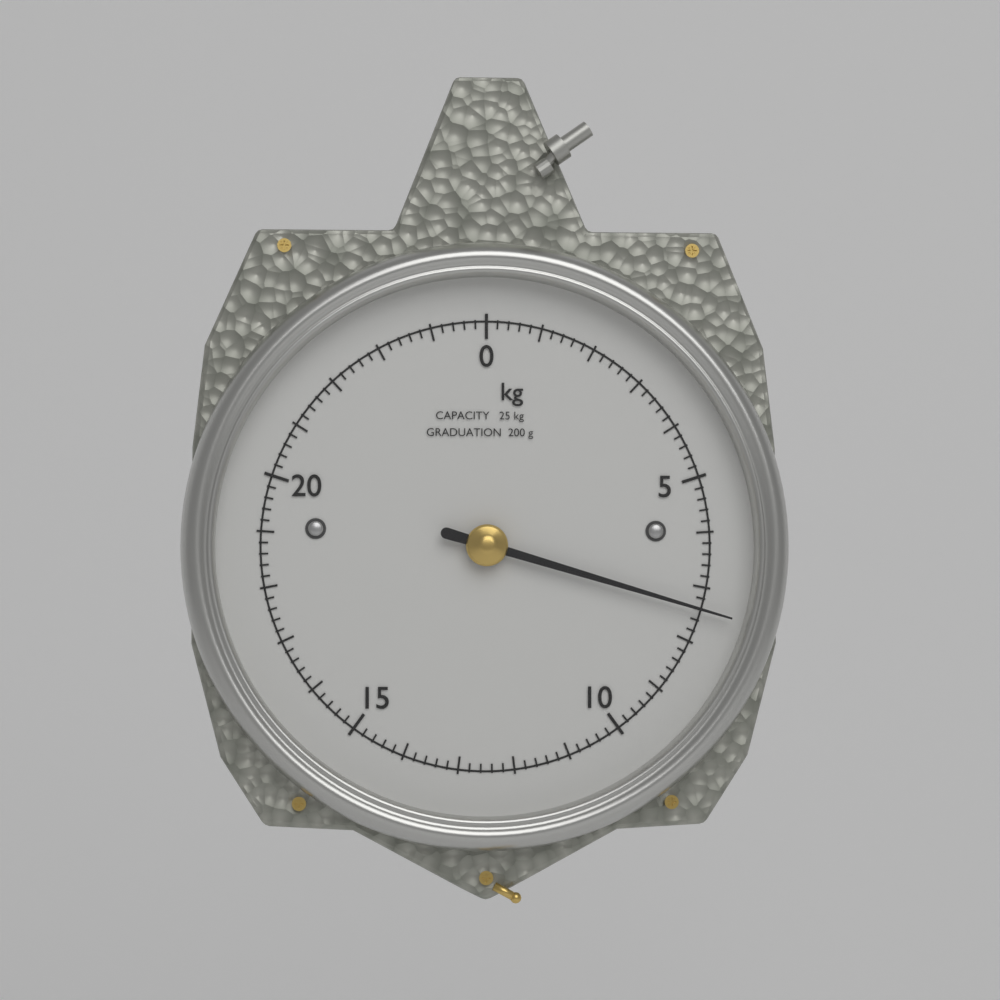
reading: 7.4 kg
